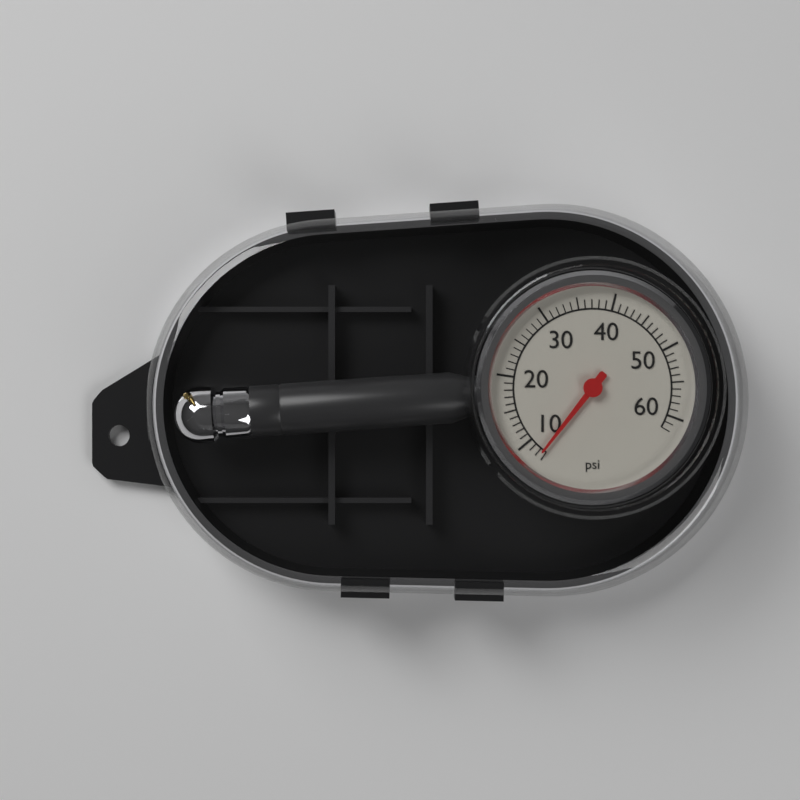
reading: 7.5 psi
